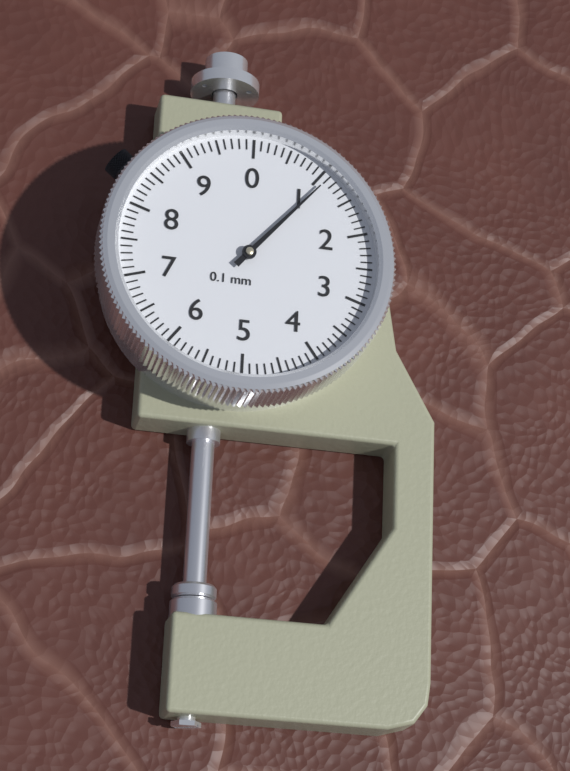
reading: 1.1 mm
